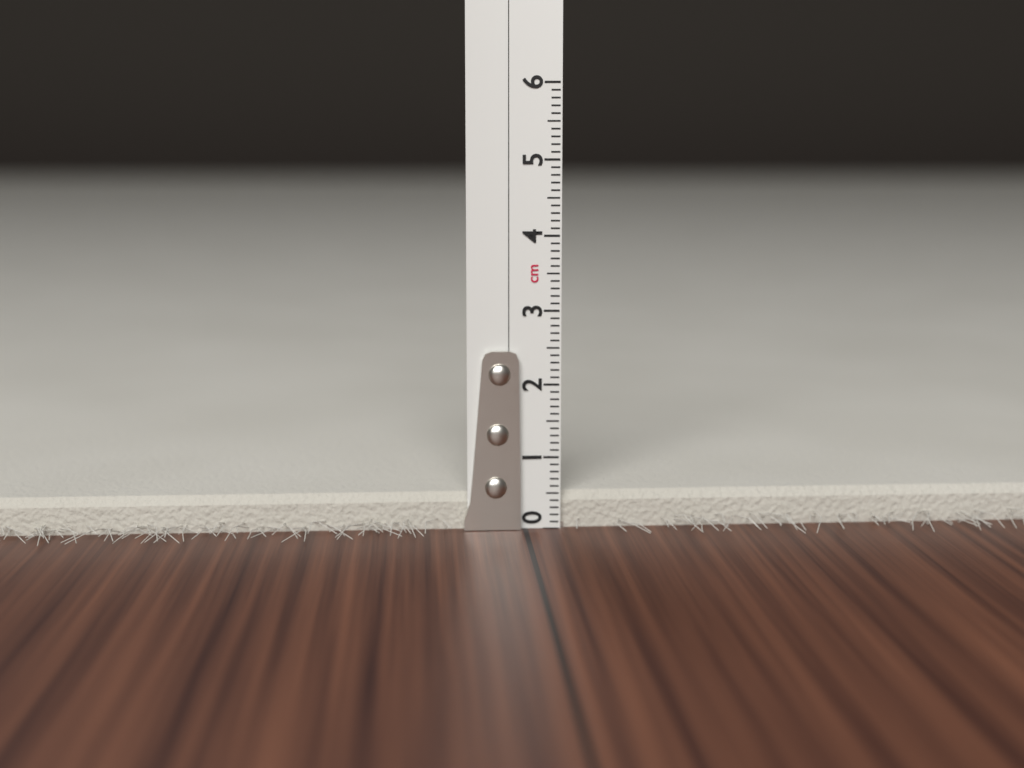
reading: 0.5 cm
